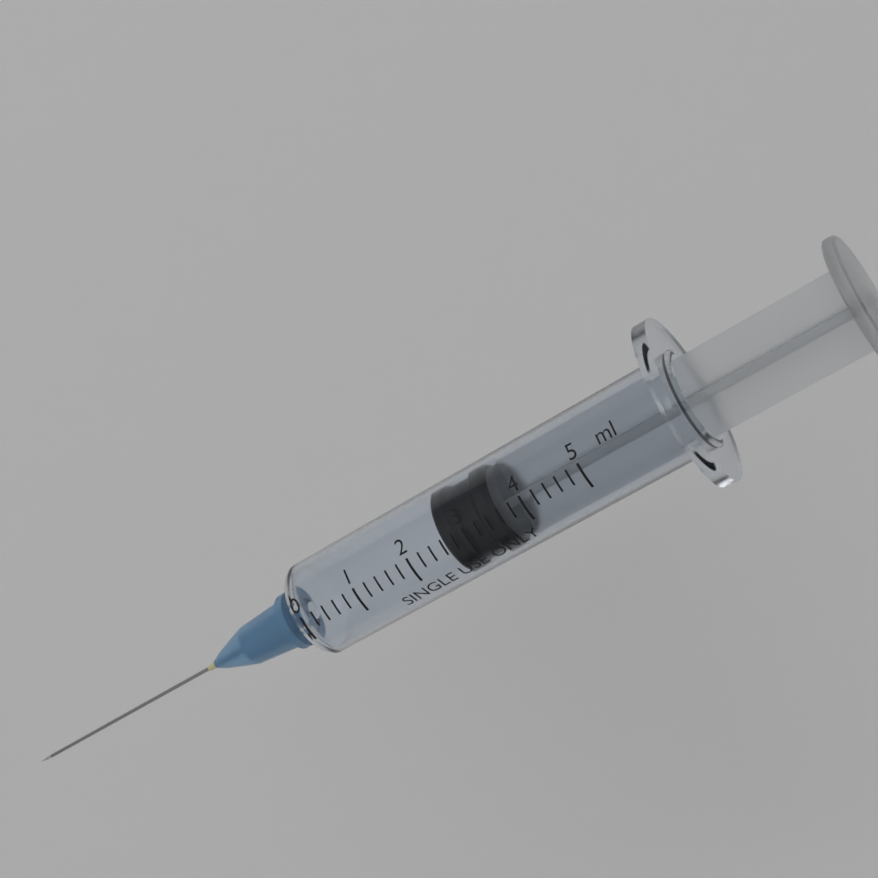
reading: 2.6 ml
